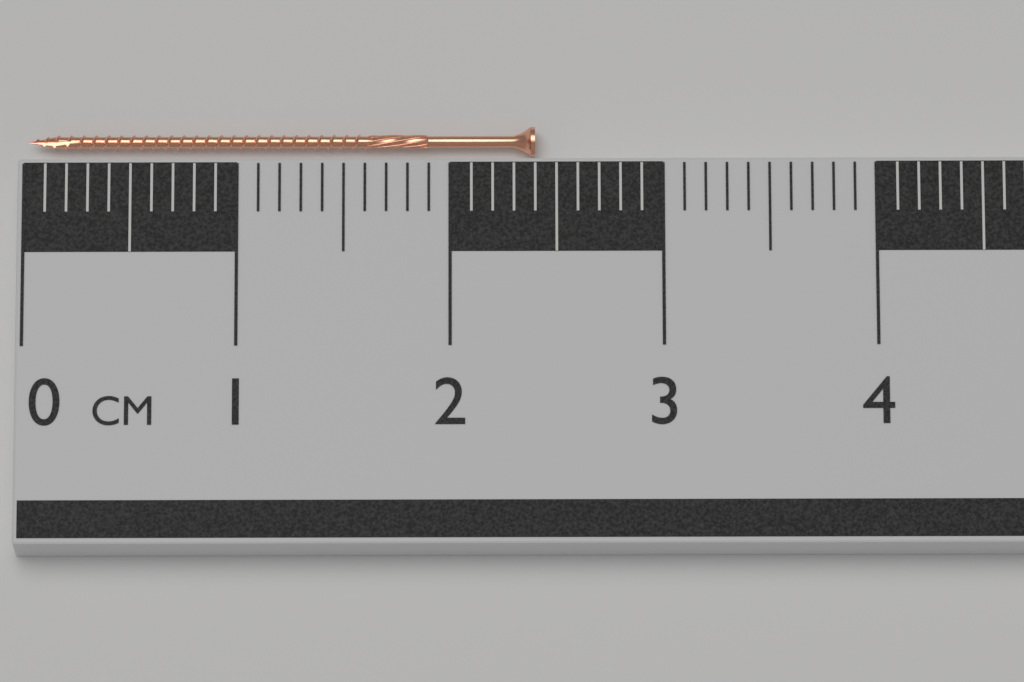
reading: 2.4 cm
